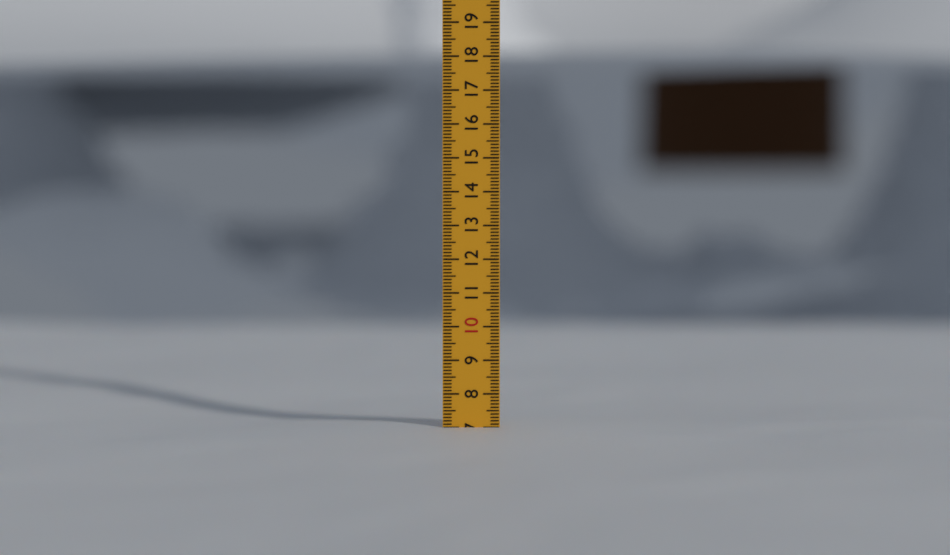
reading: 7.0 (no unit)
